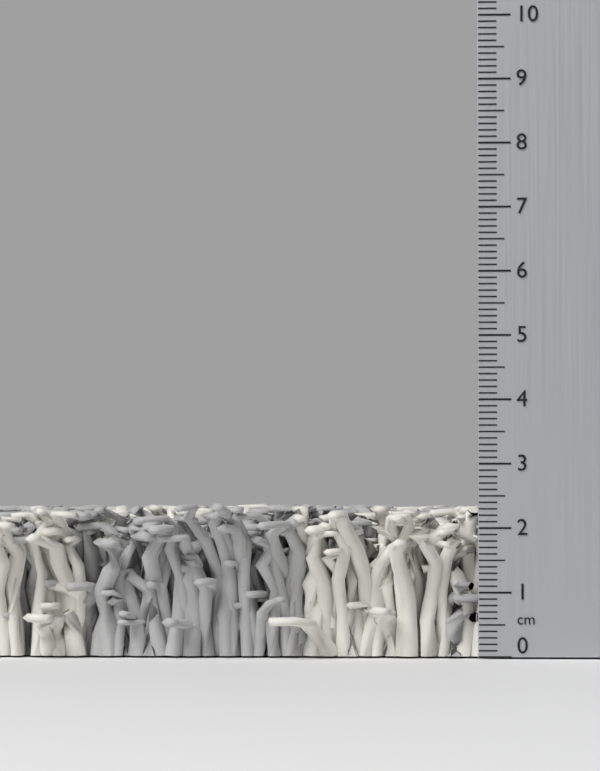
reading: 2.4 cm
